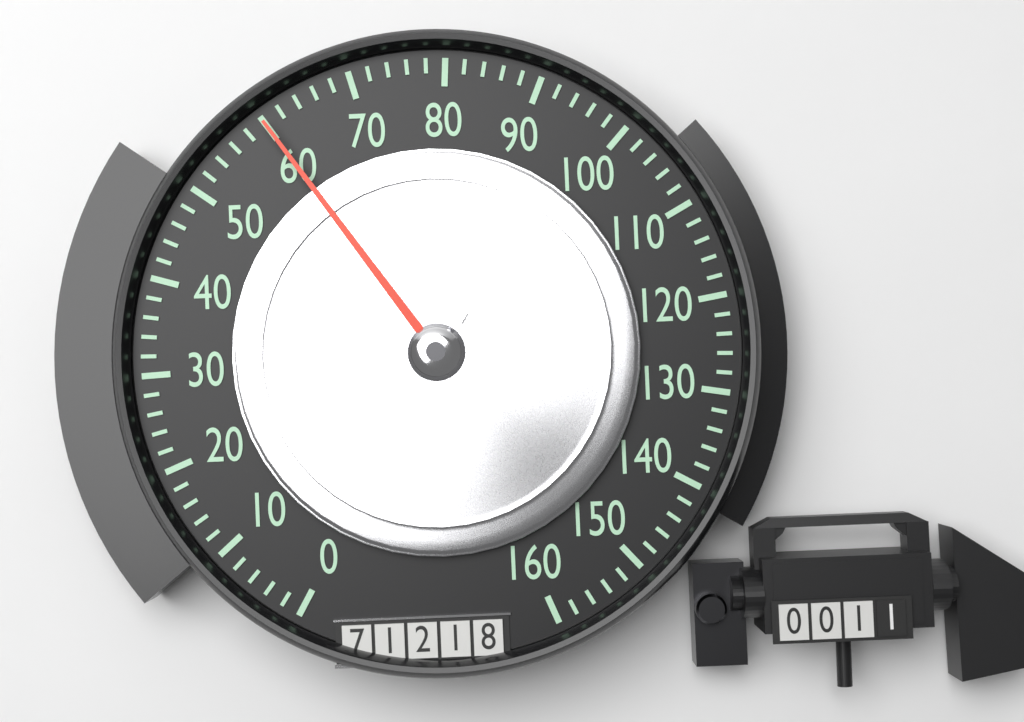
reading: 60 (no unit)
